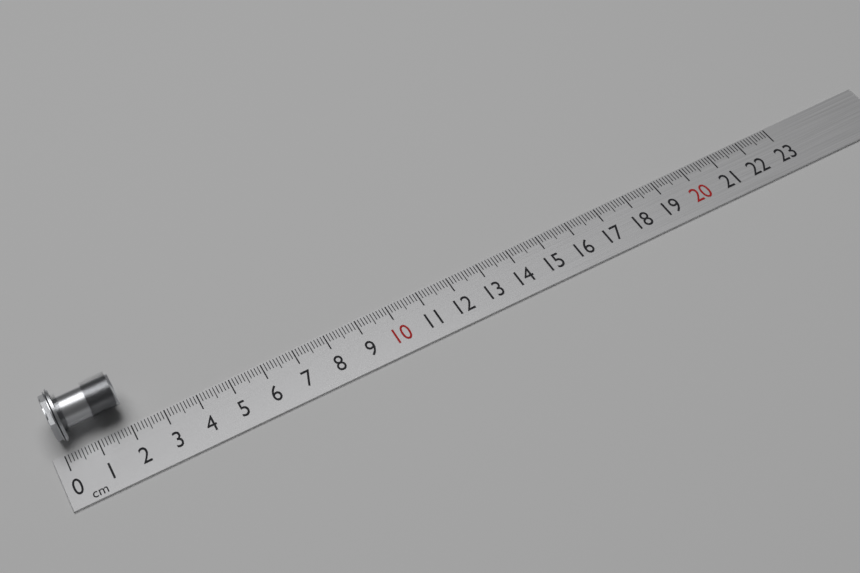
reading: 2.0 cm
